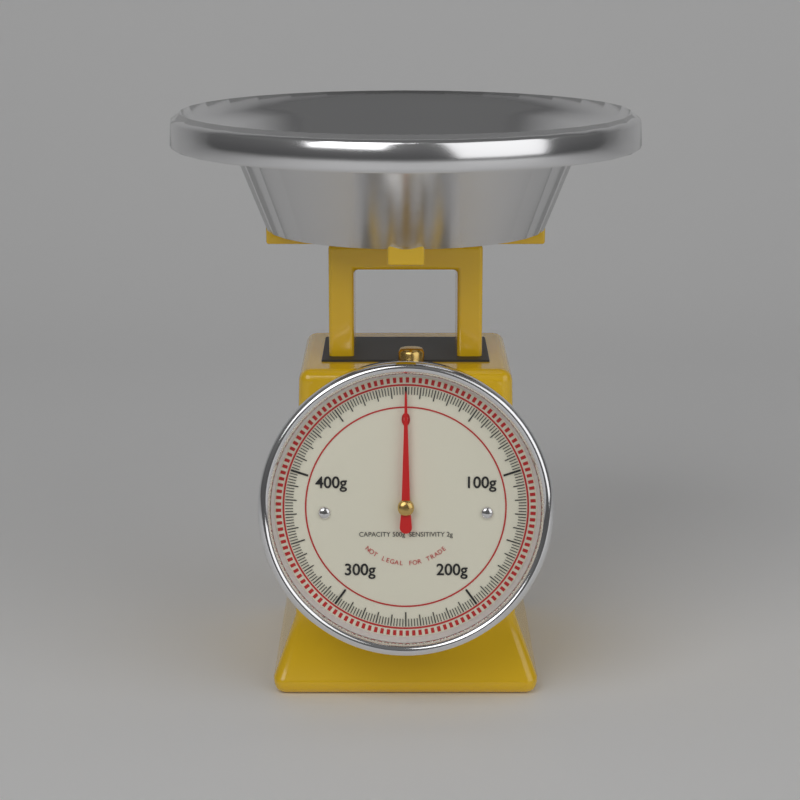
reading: 0 g
